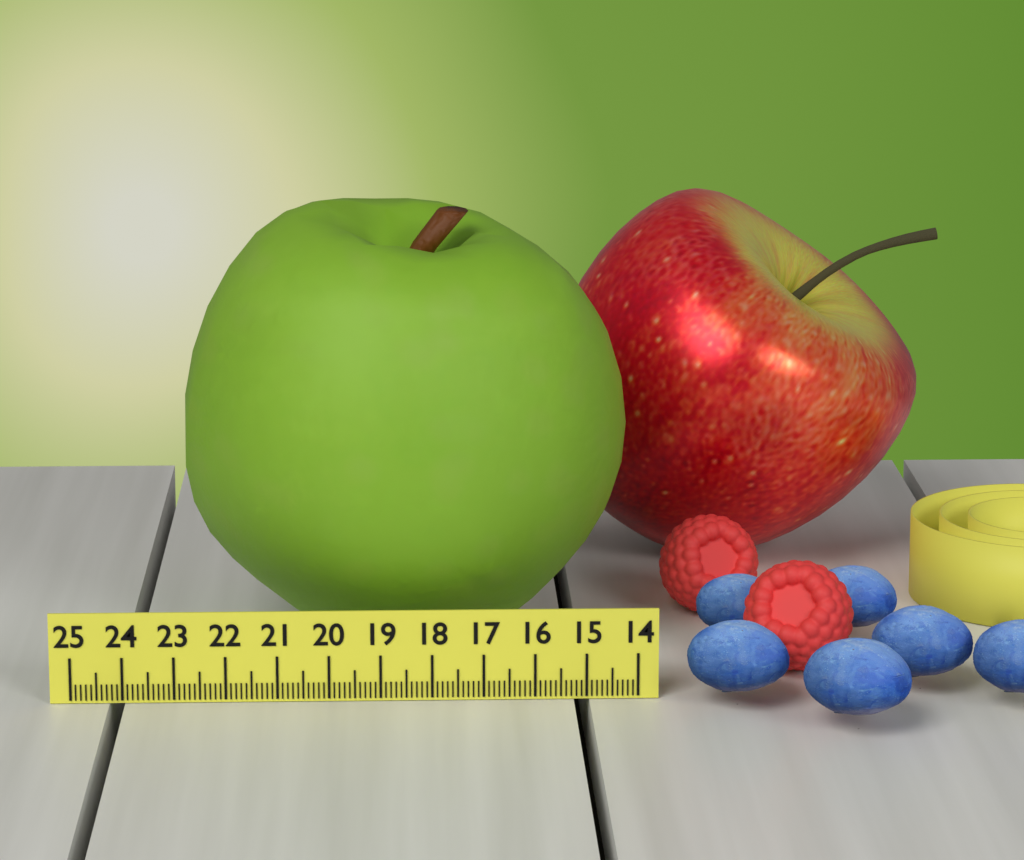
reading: 23.0 (no unit)
